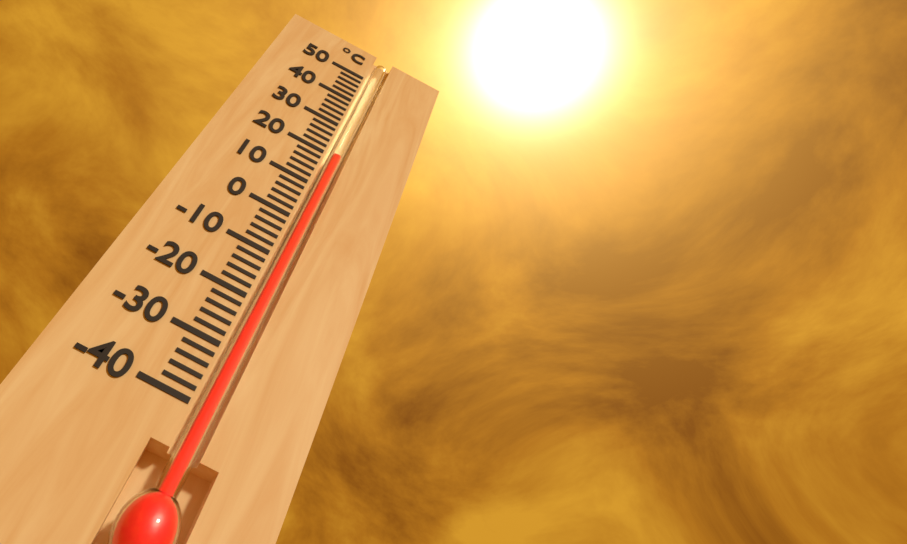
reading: 20 °C
